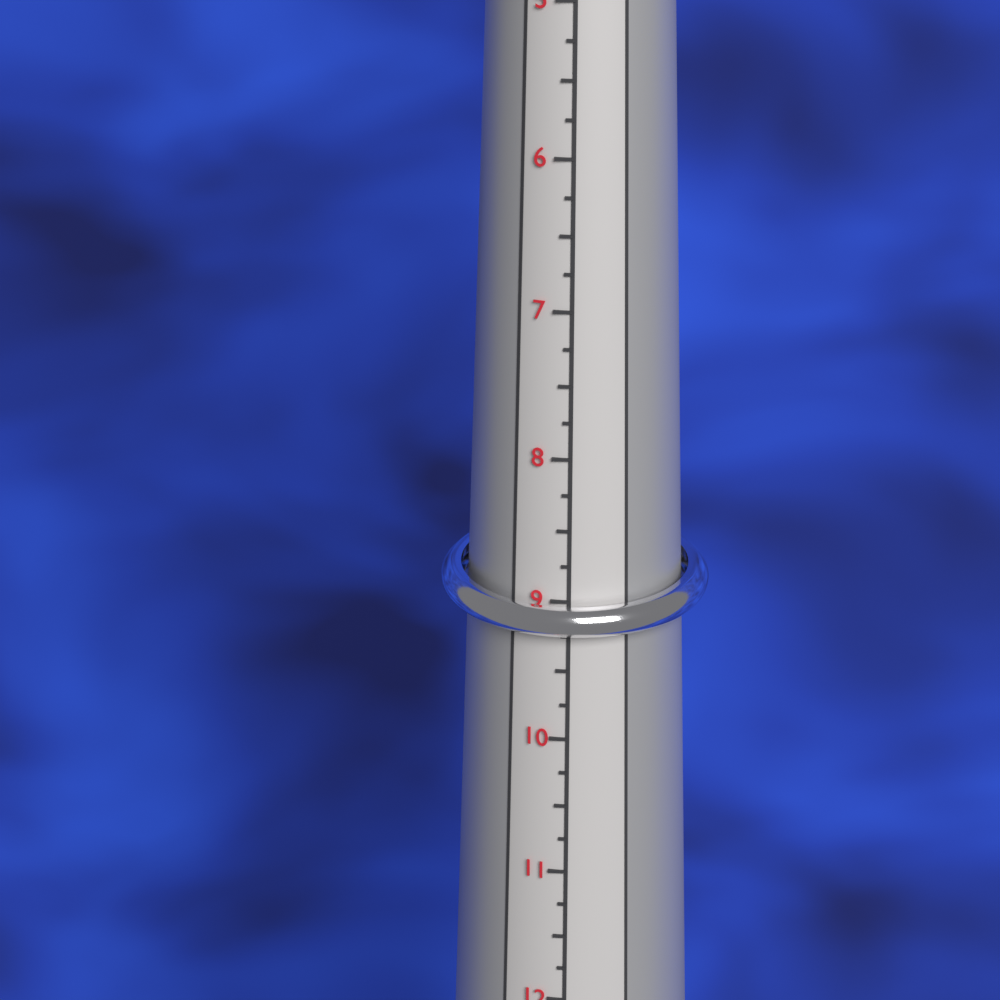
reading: 9.50 (no unit)
